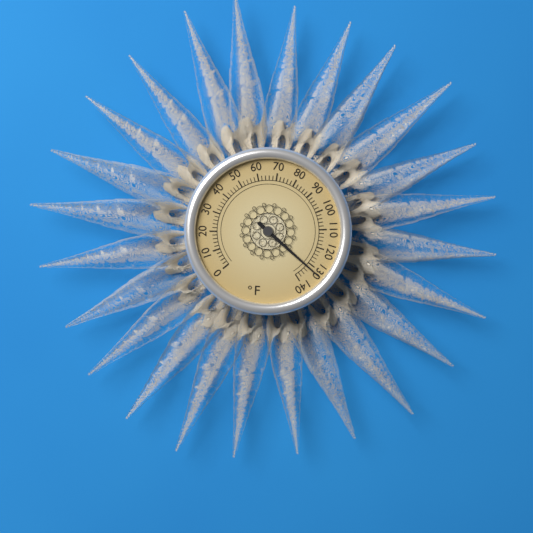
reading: 132 °F
